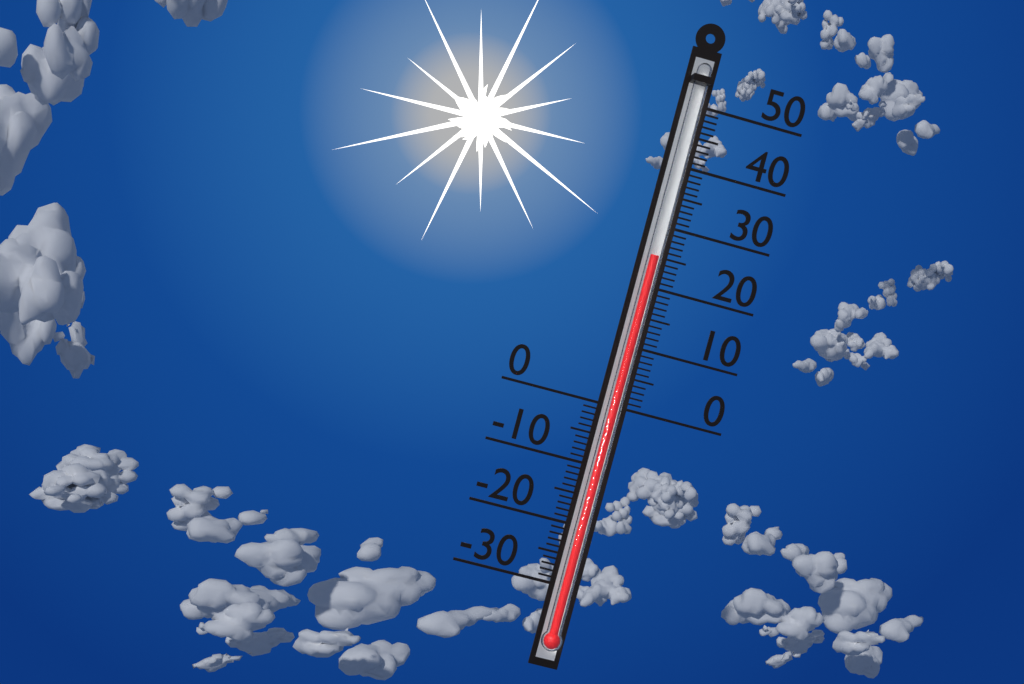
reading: 25 (no unit)
